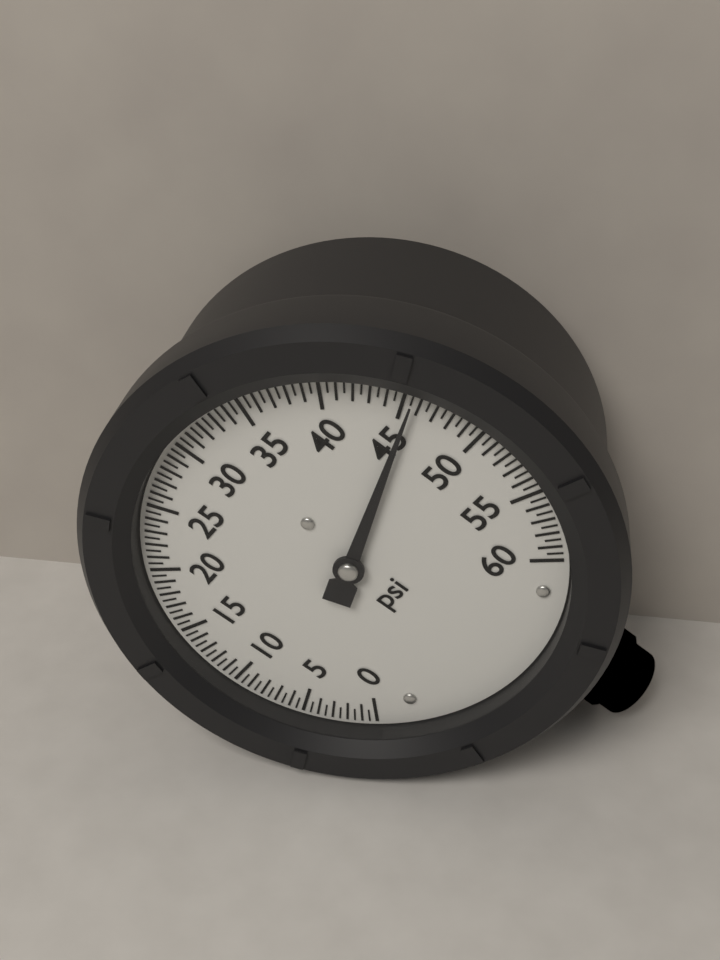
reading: 45.5 psi
